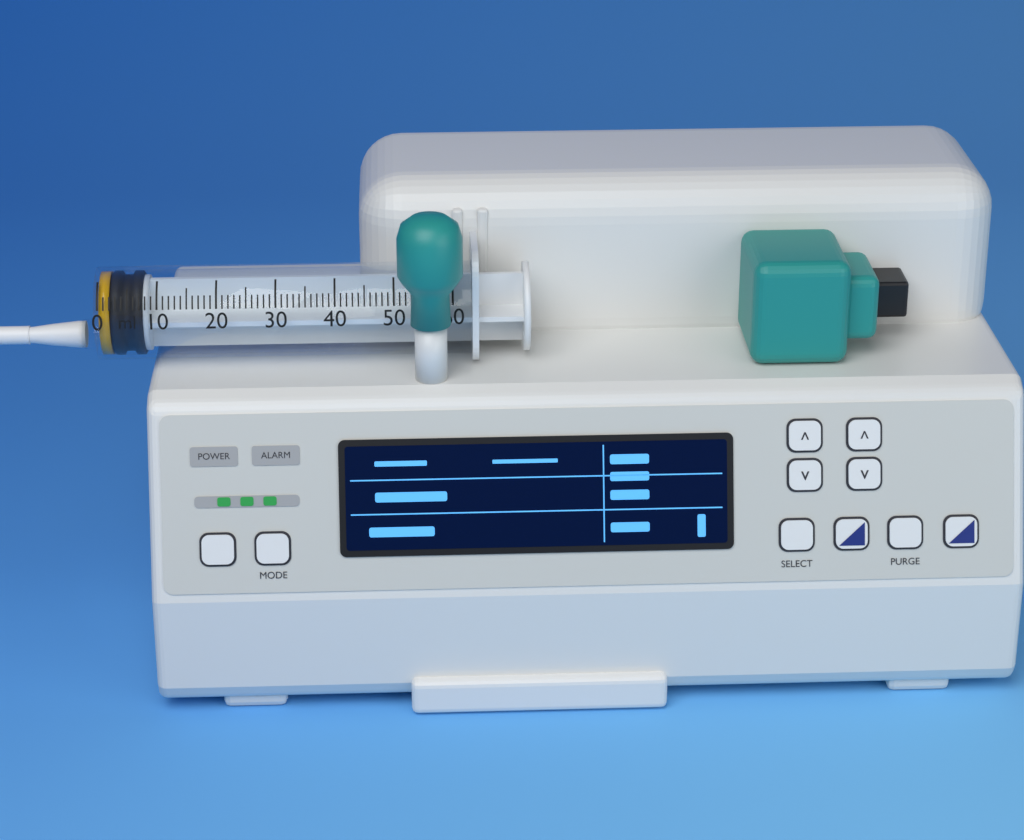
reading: 2 ml
